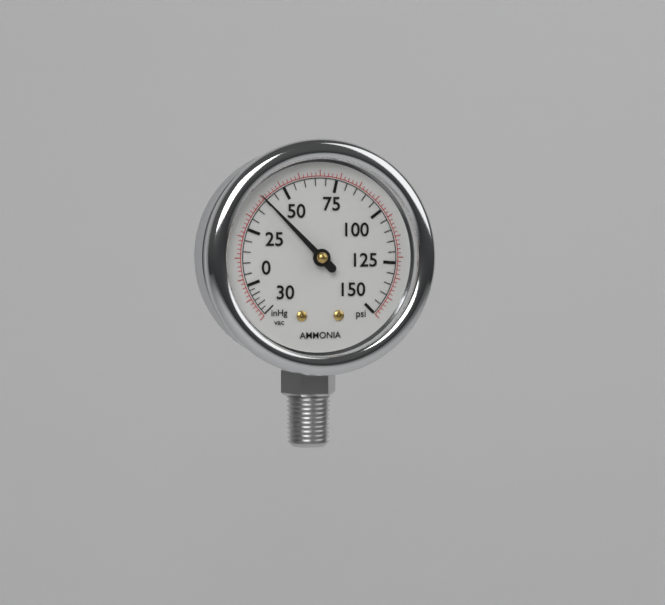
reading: 40 psi
